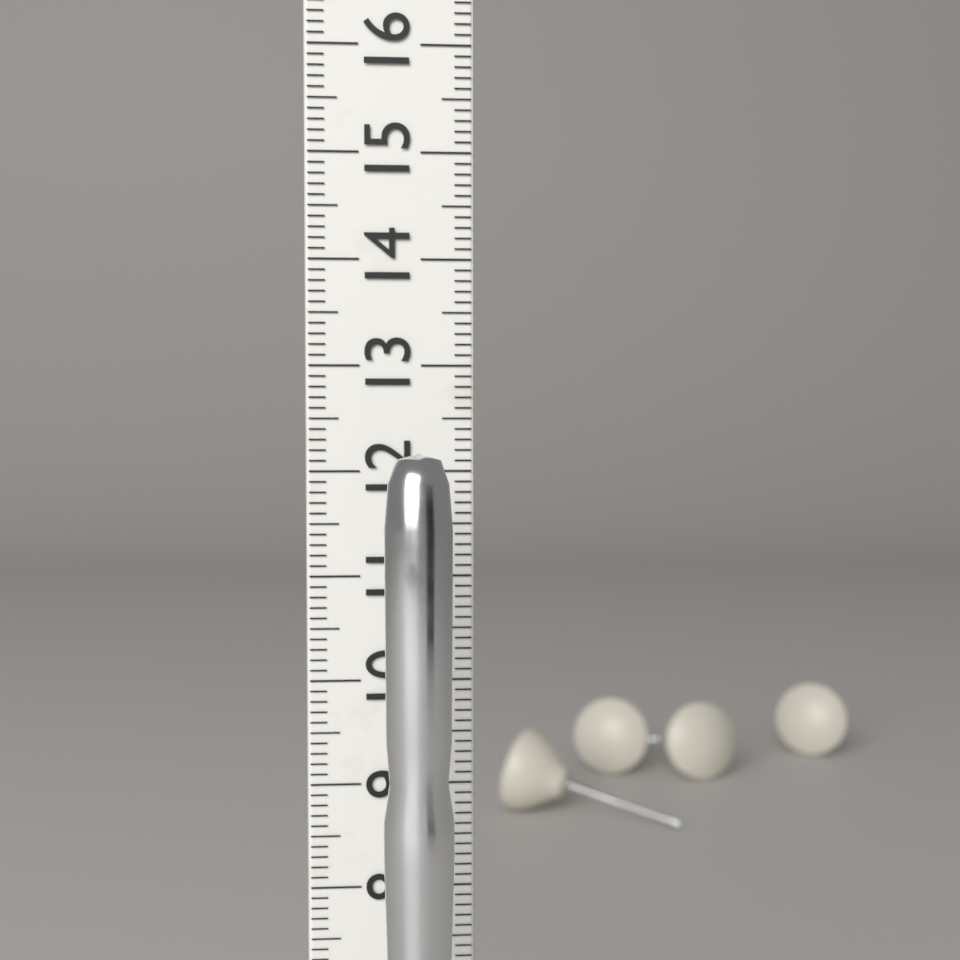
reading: 12.2 cm
